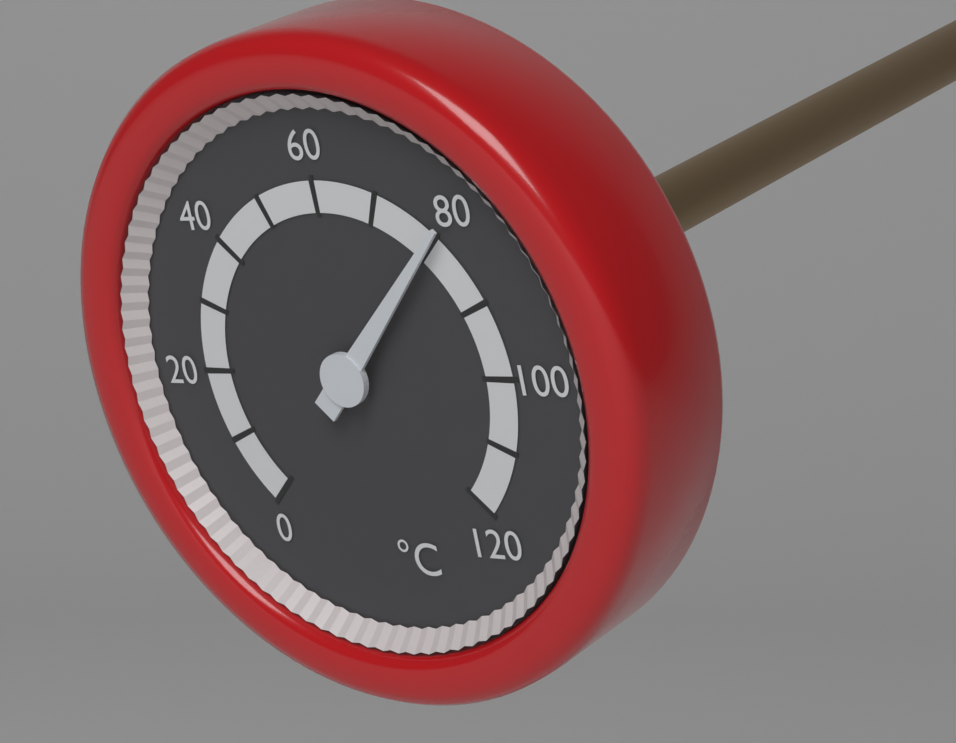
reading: 80 °C
